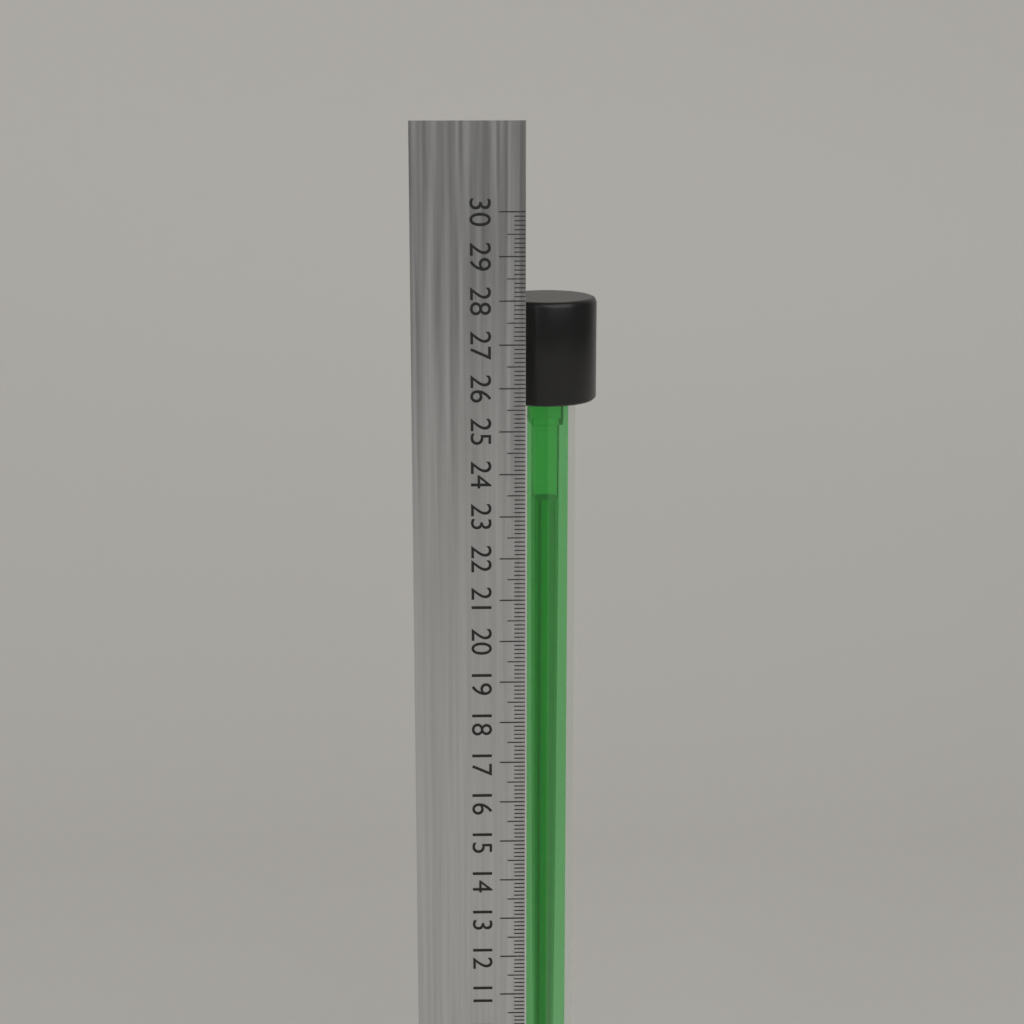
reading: 27.9 cm
